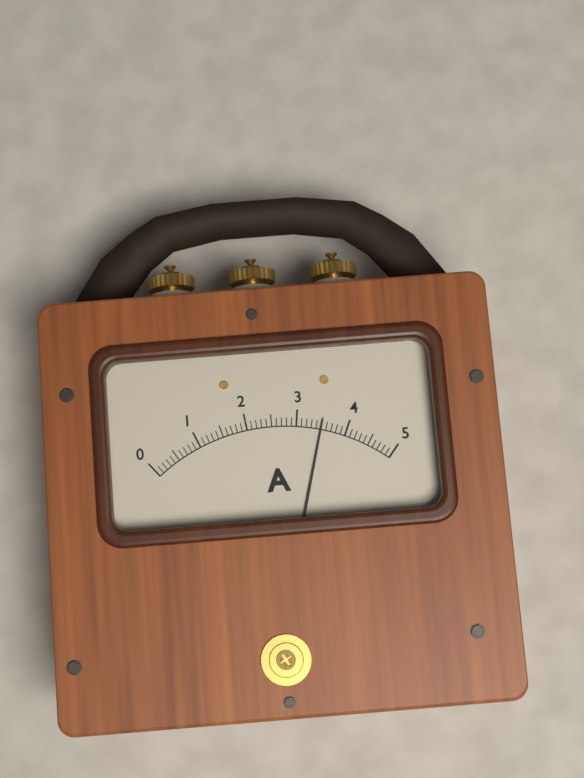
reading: 3.5 A
